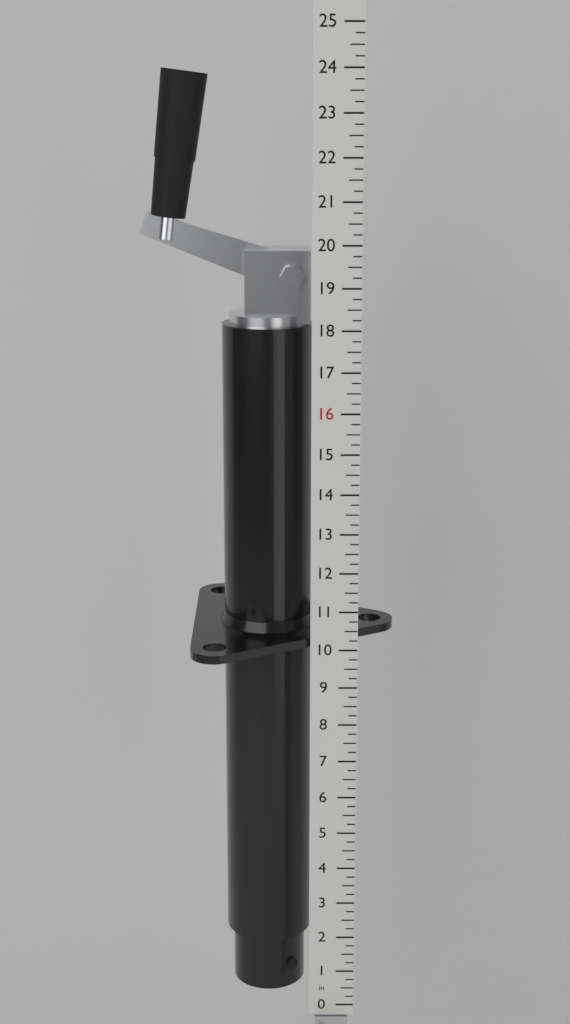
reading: 24.00 in
